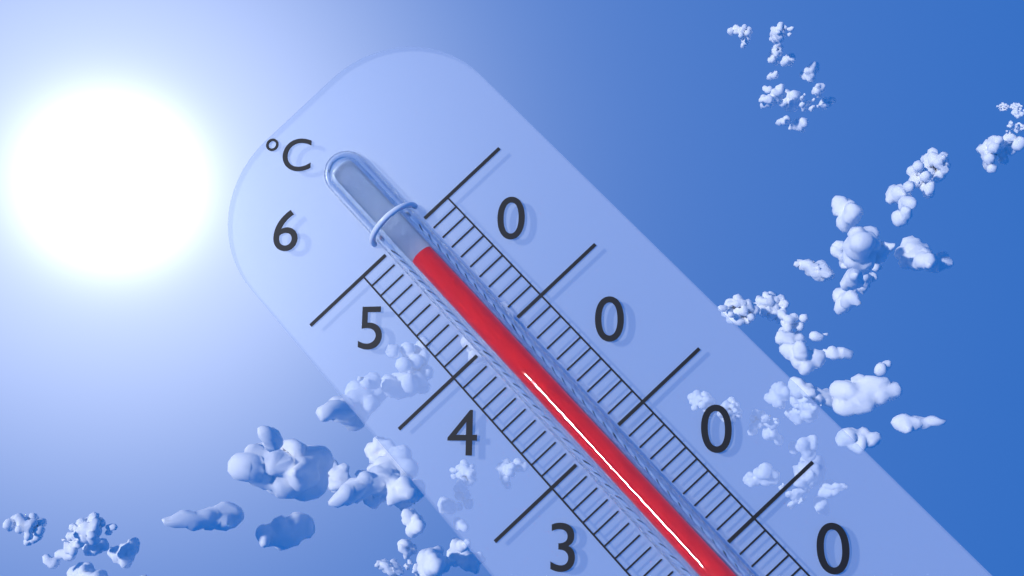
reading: 58 °C
